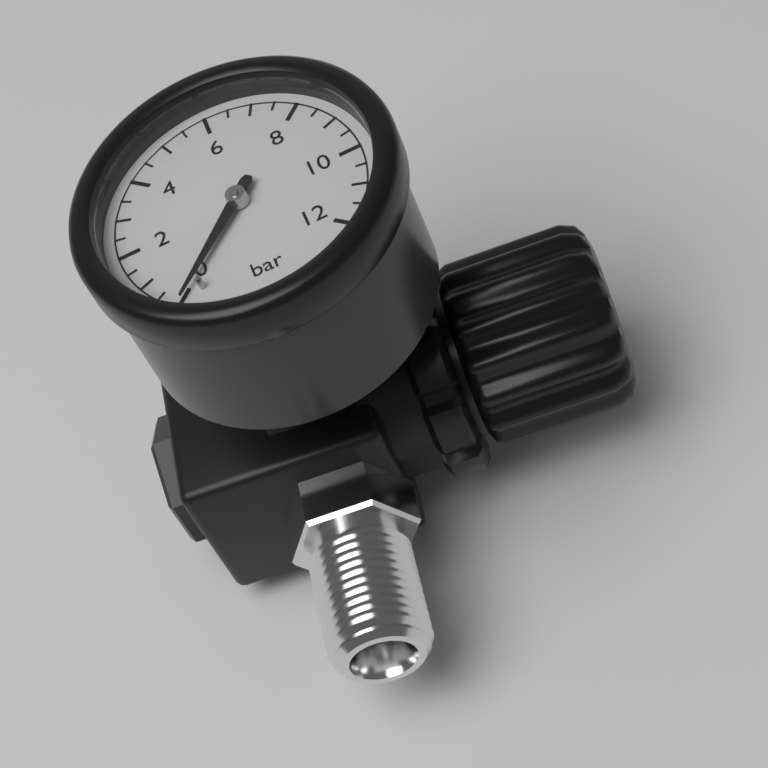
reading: 0.0 bar
